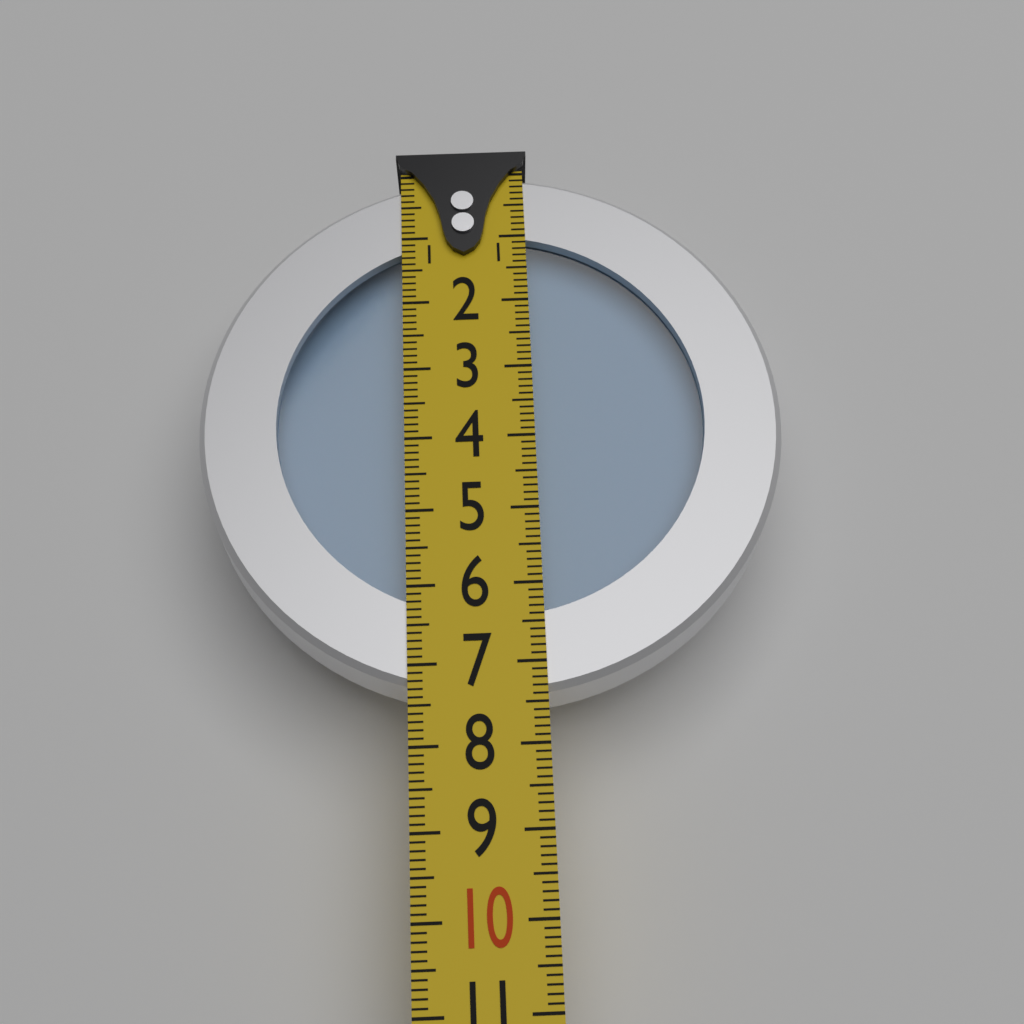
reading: 7.4 (no unit)
